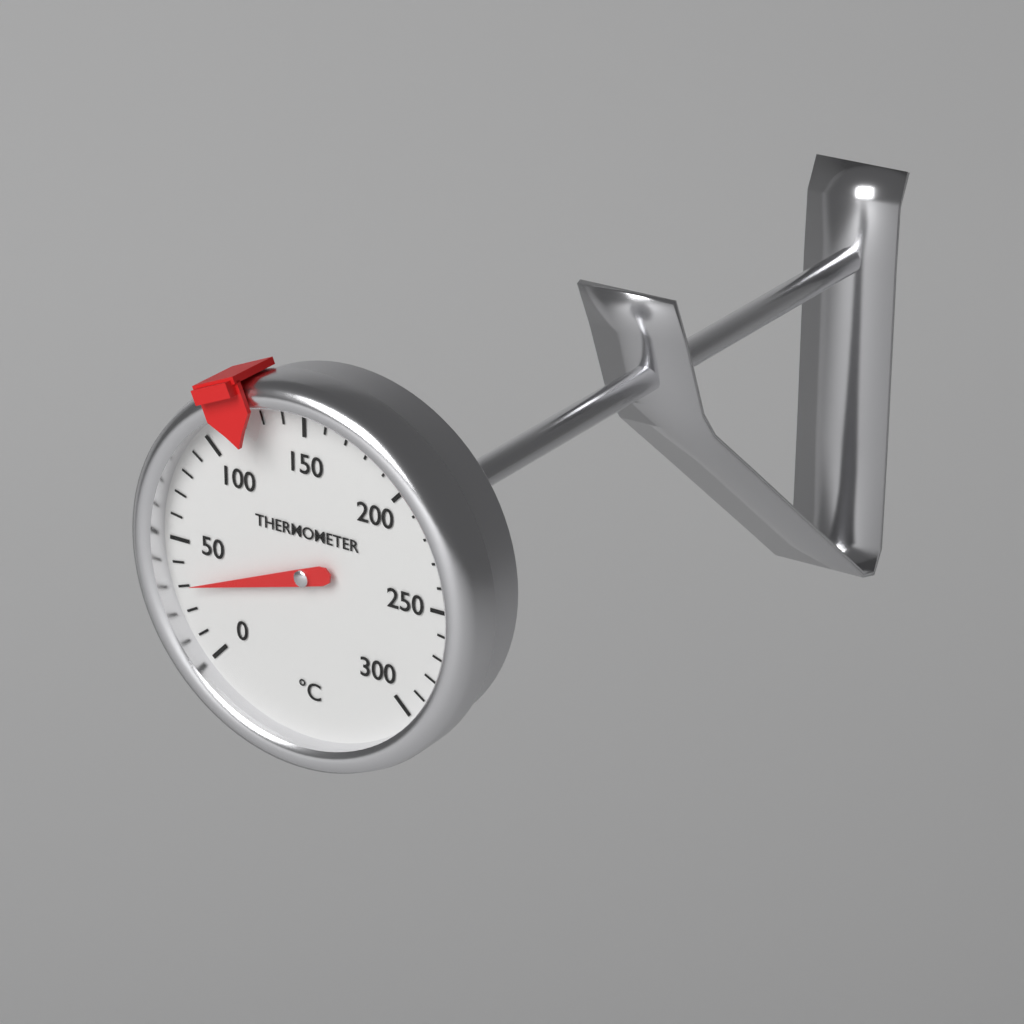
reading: 30 °C
